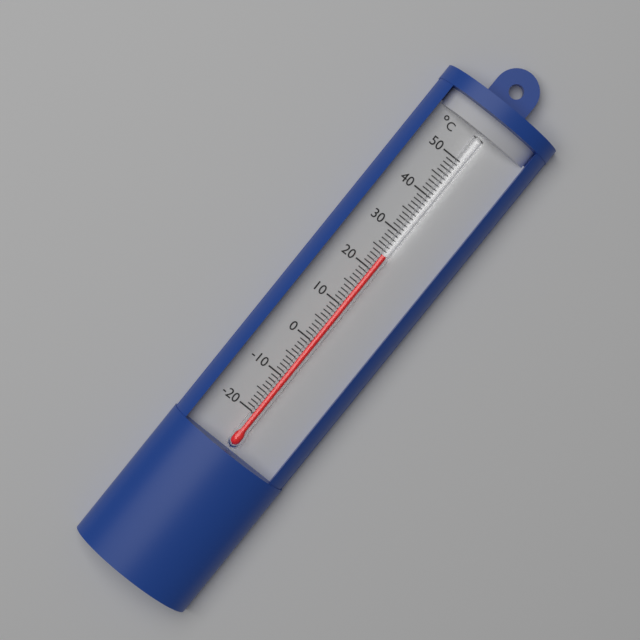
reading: 24 °C
